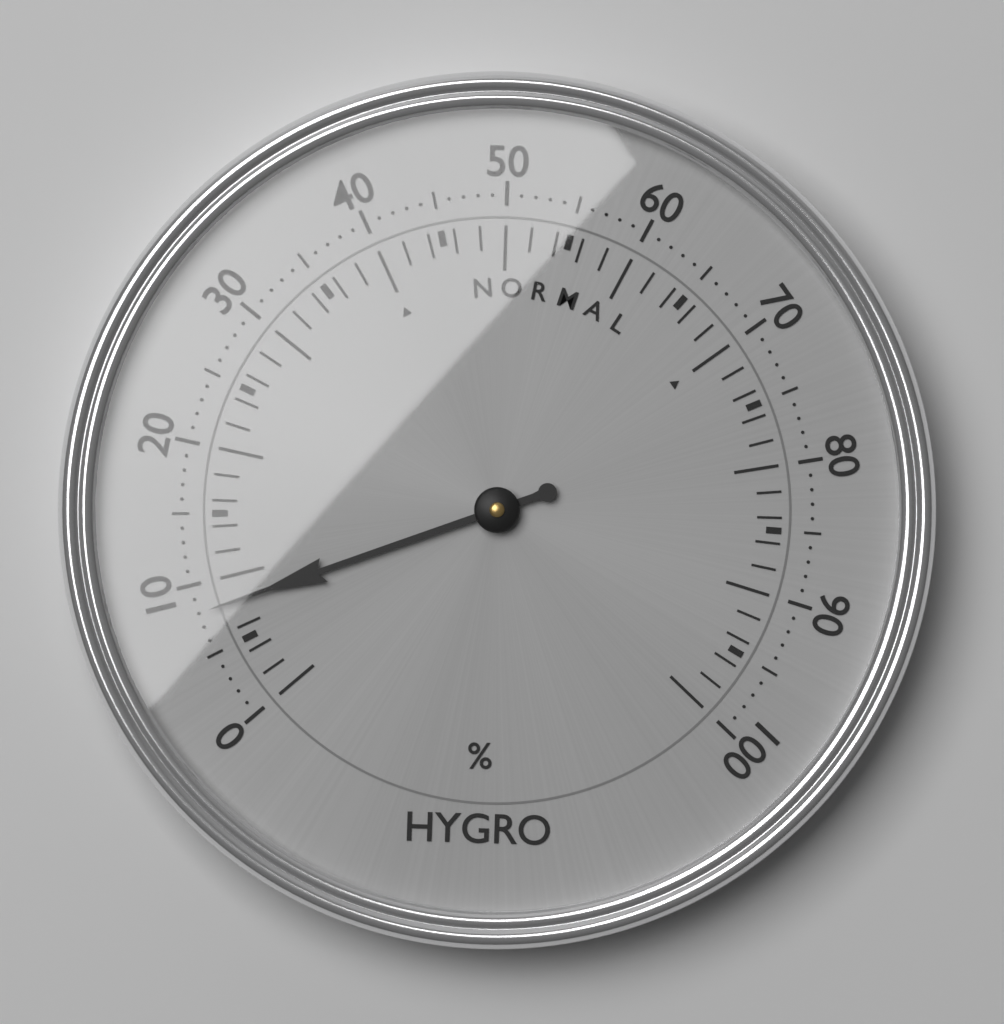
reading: 8 %
